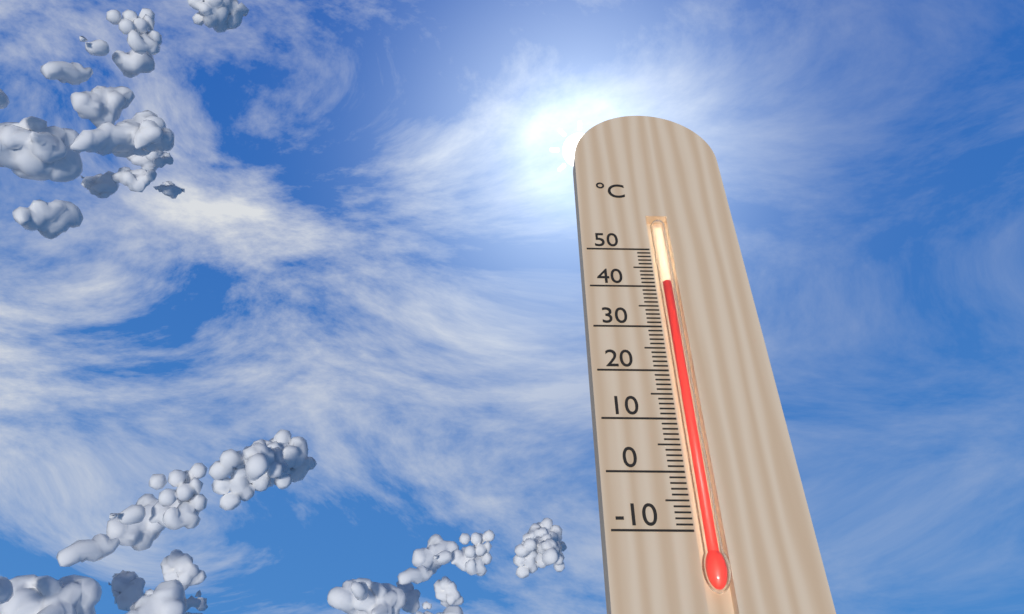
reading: 41 °C
